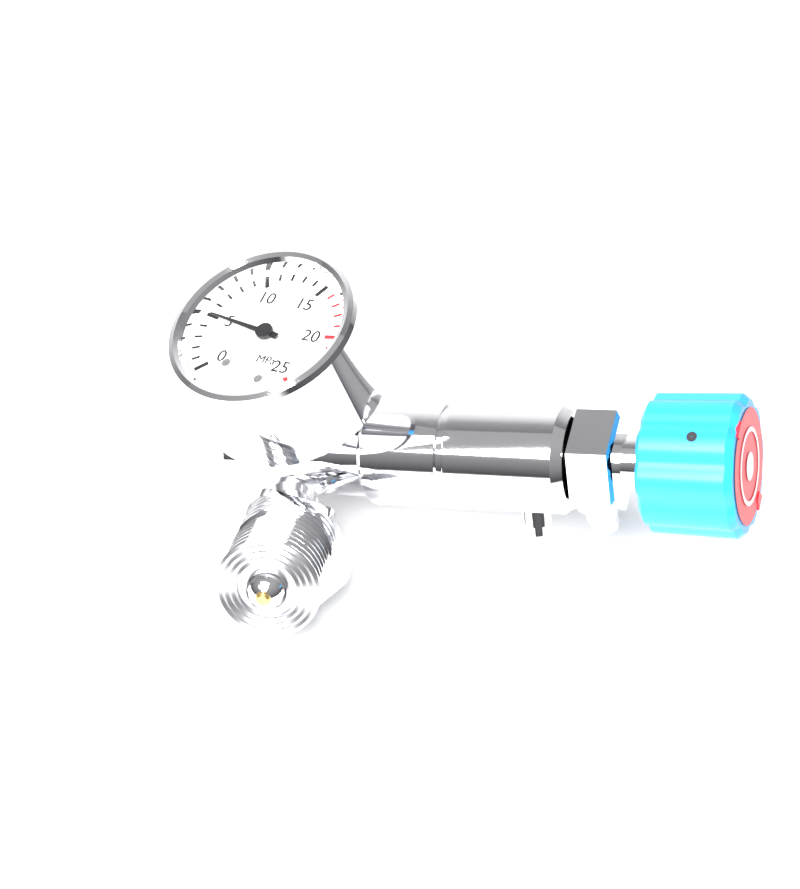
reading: 5 MPa
